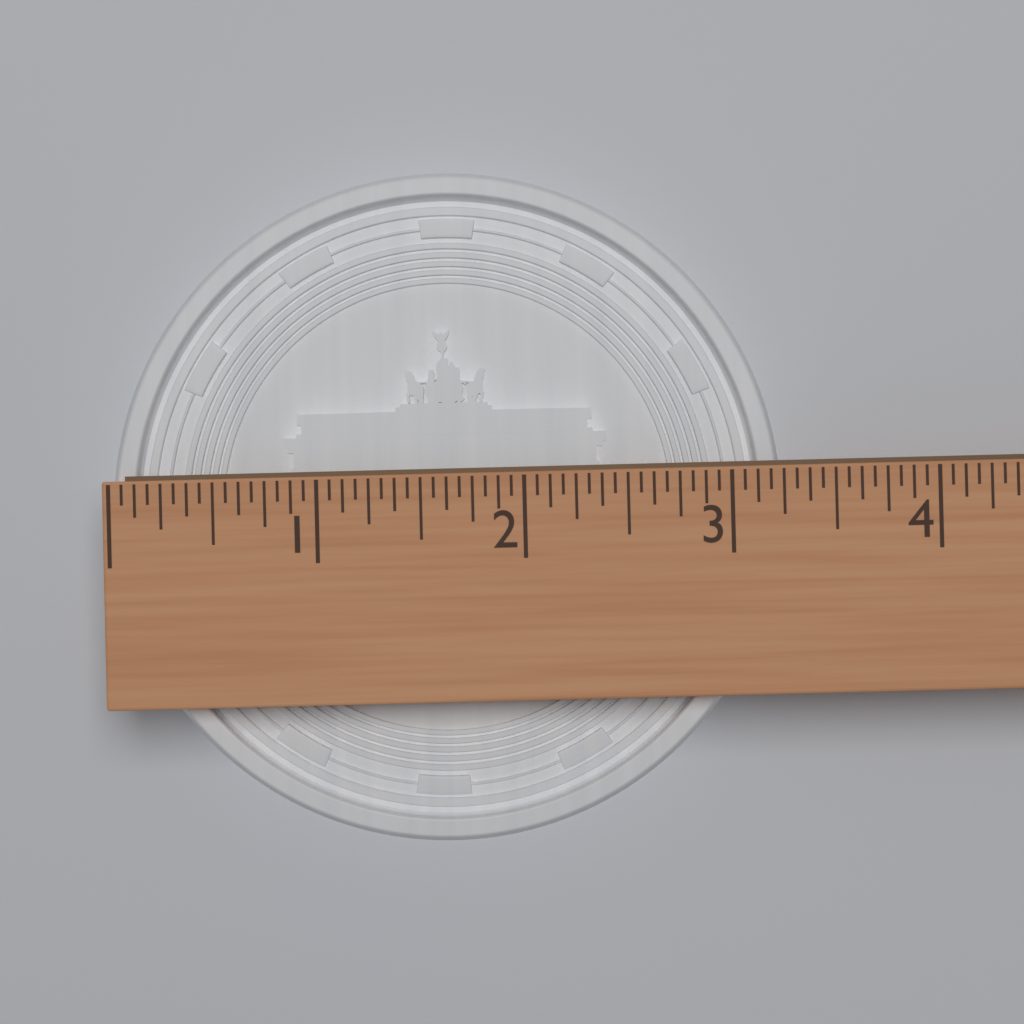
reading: 3.2500 (no unit)
